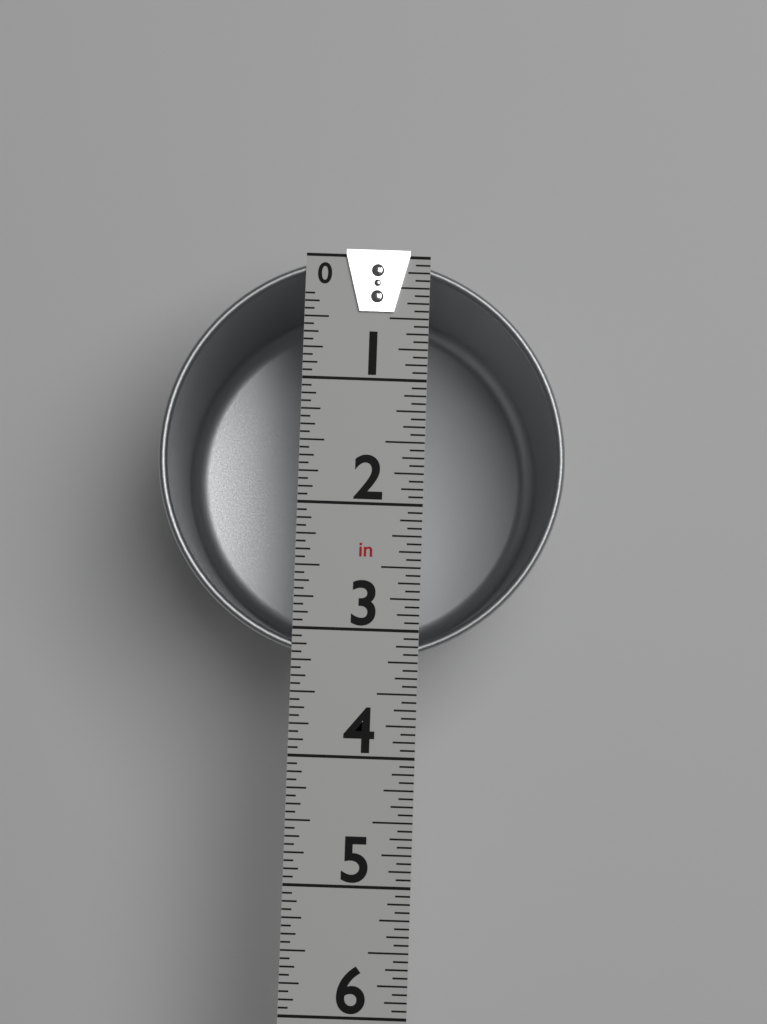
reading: 3.2500 in
